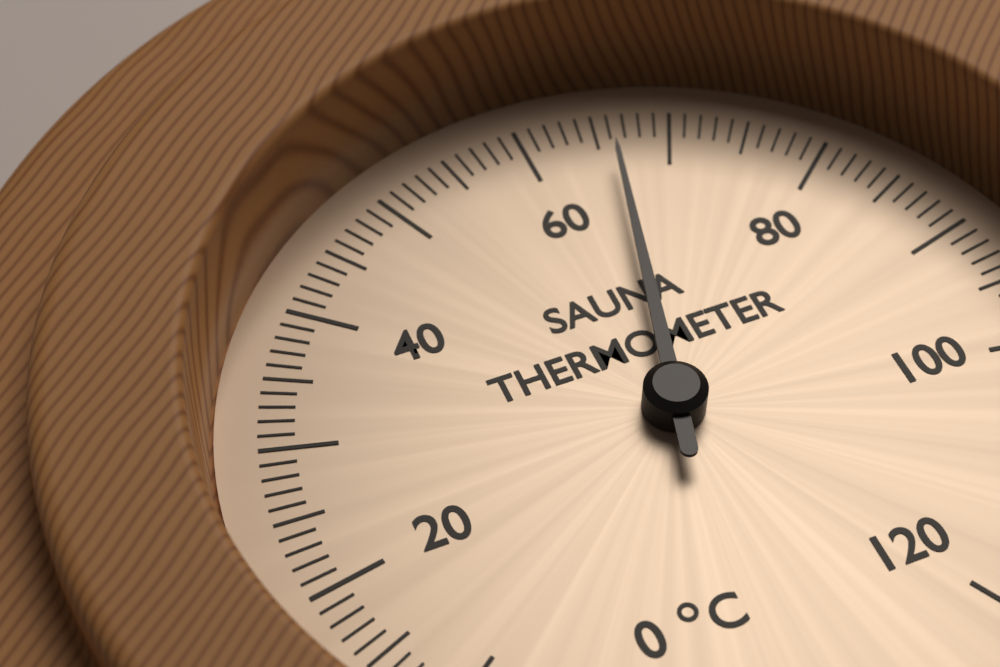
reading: 66 °C
